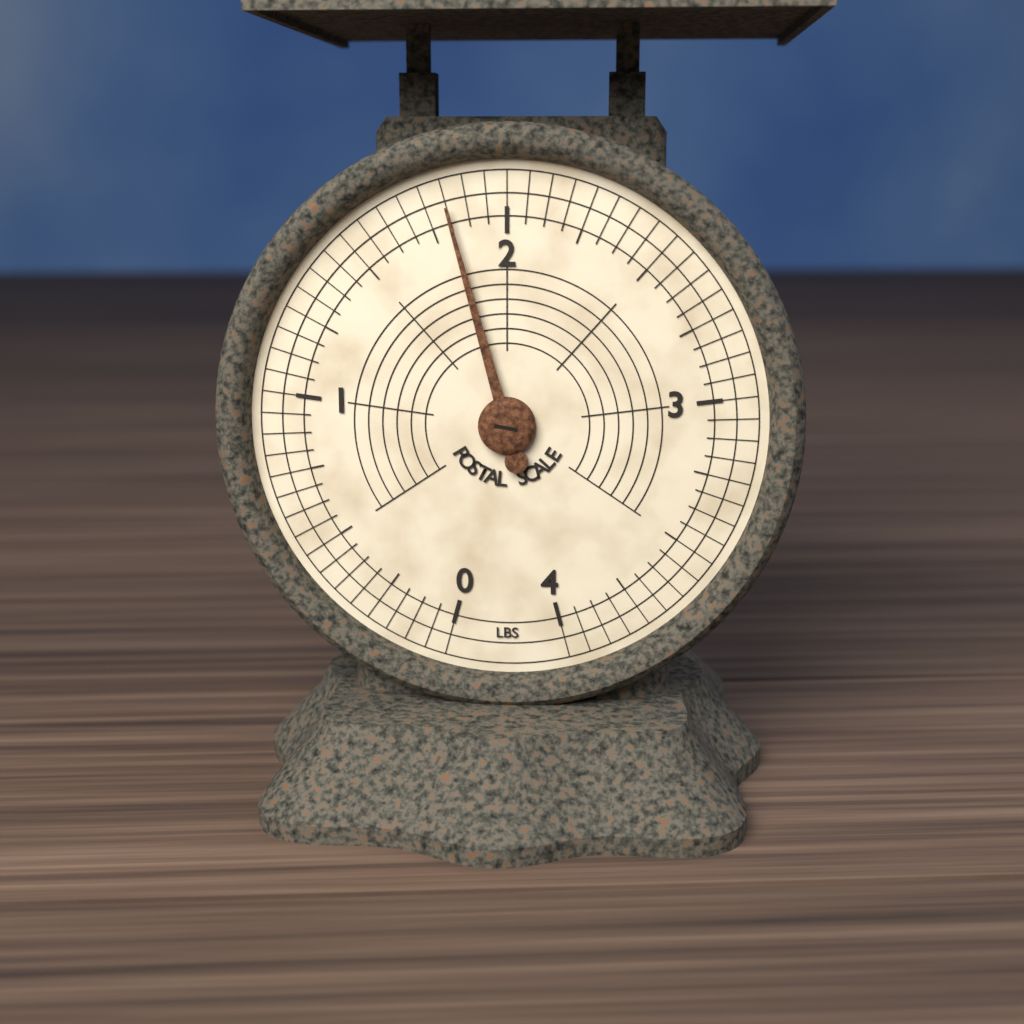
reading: 1.8125 lbs
